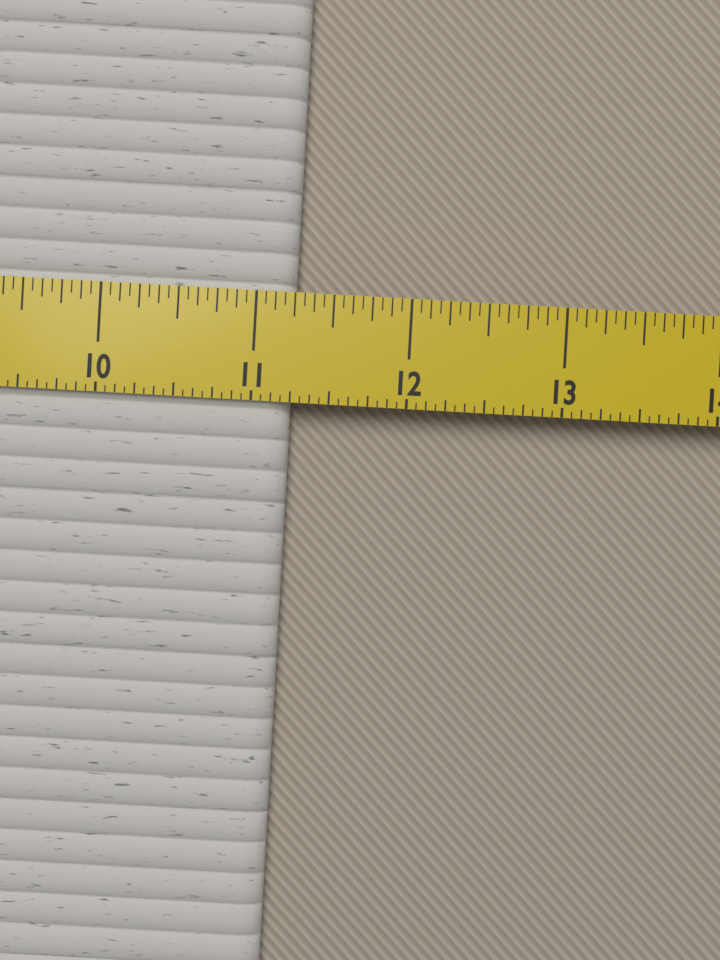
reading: 11.2500 in
